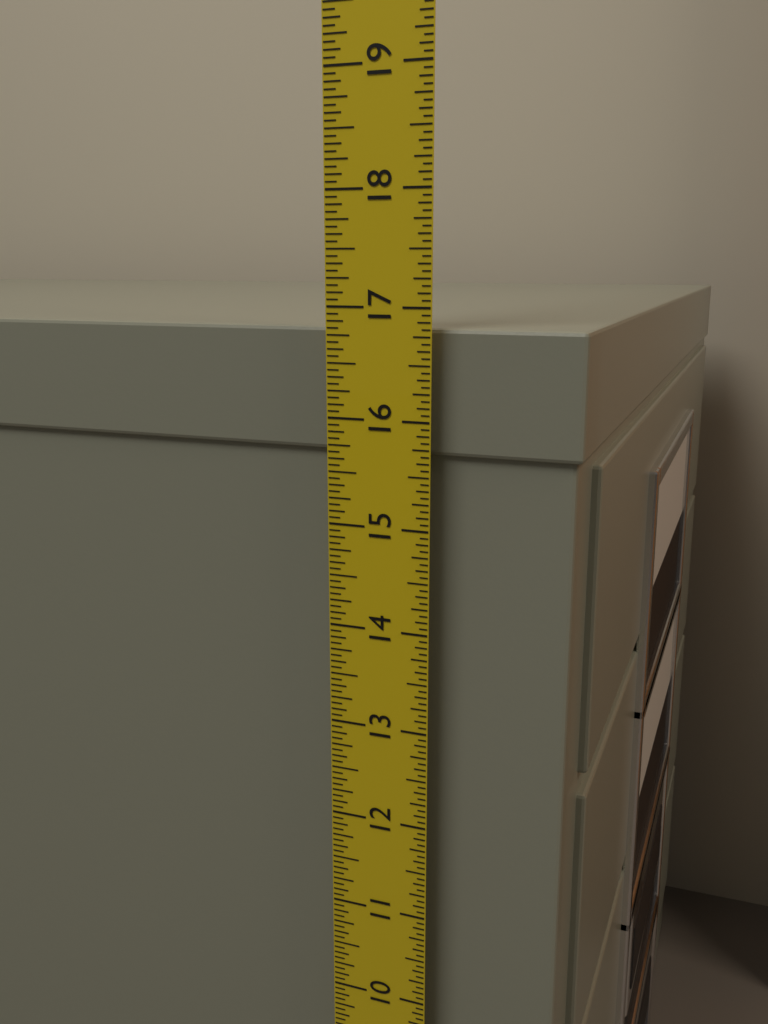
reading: 16.8125 in
